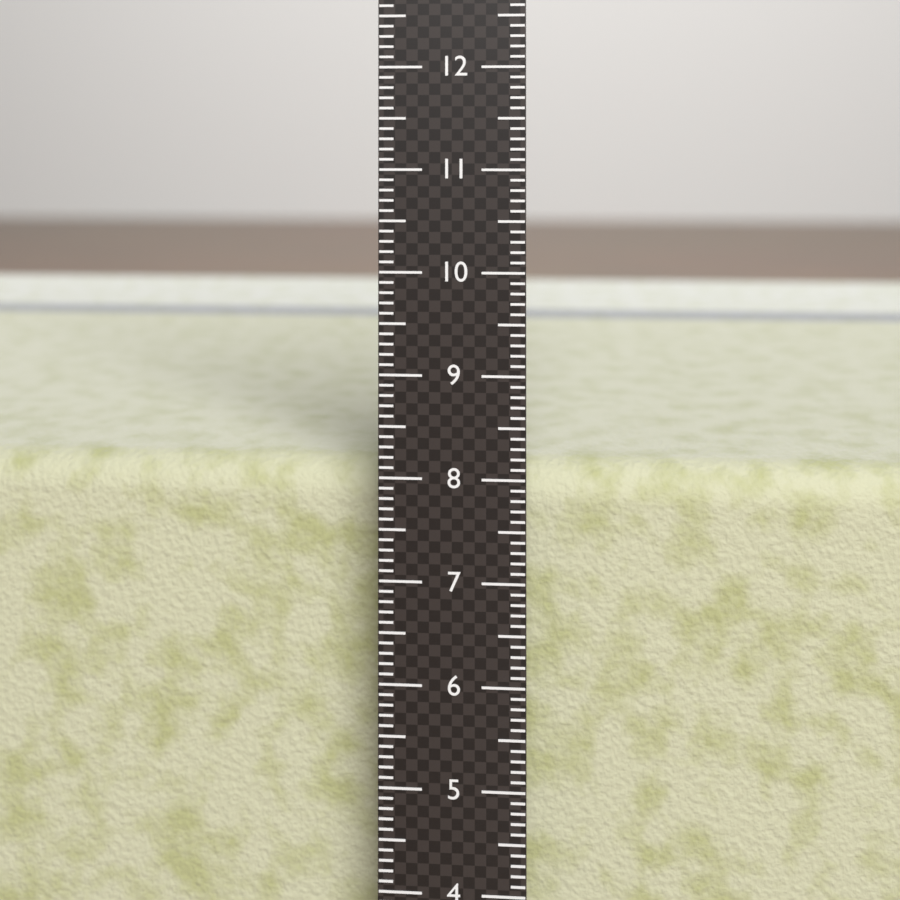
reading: 8.0 cm
